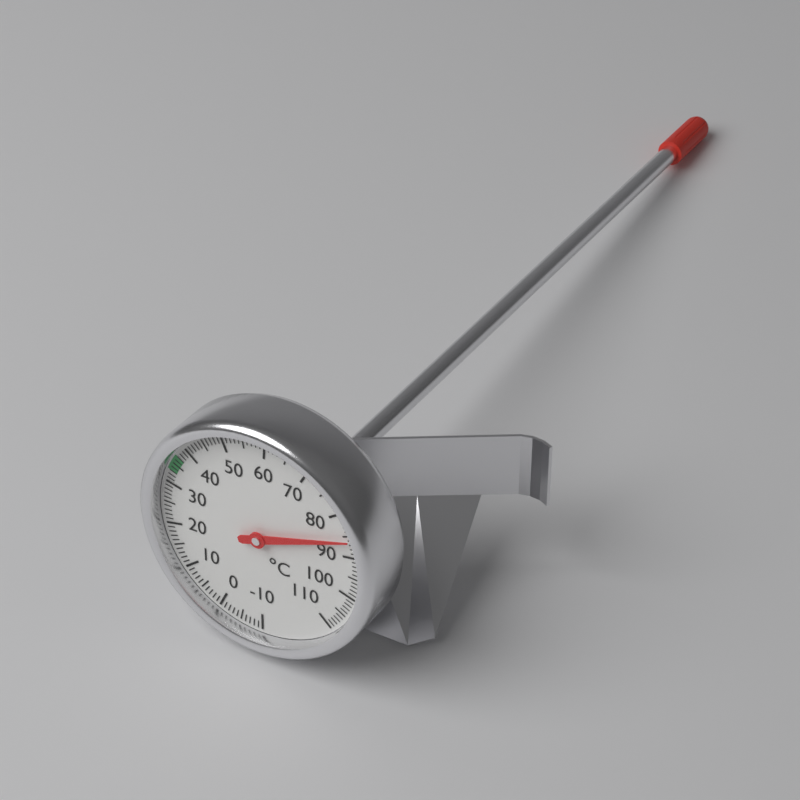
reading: 86 °C
